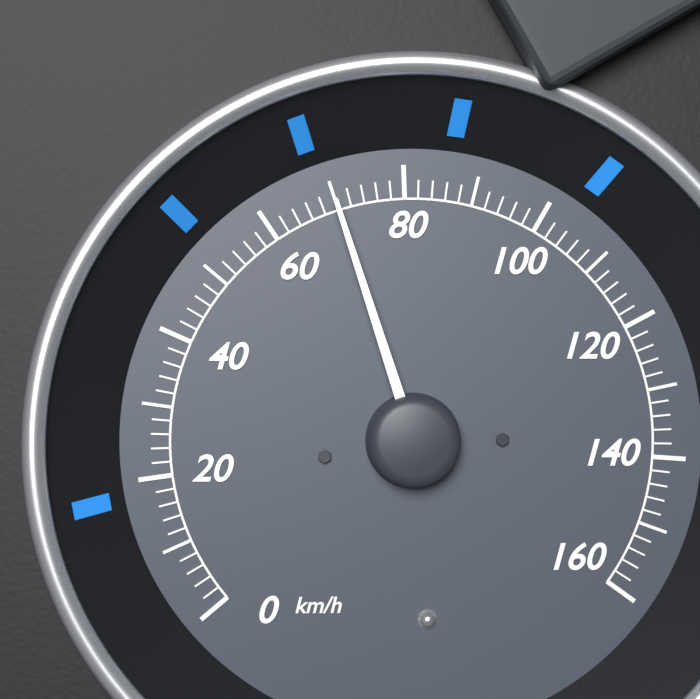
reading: 70 km/h
